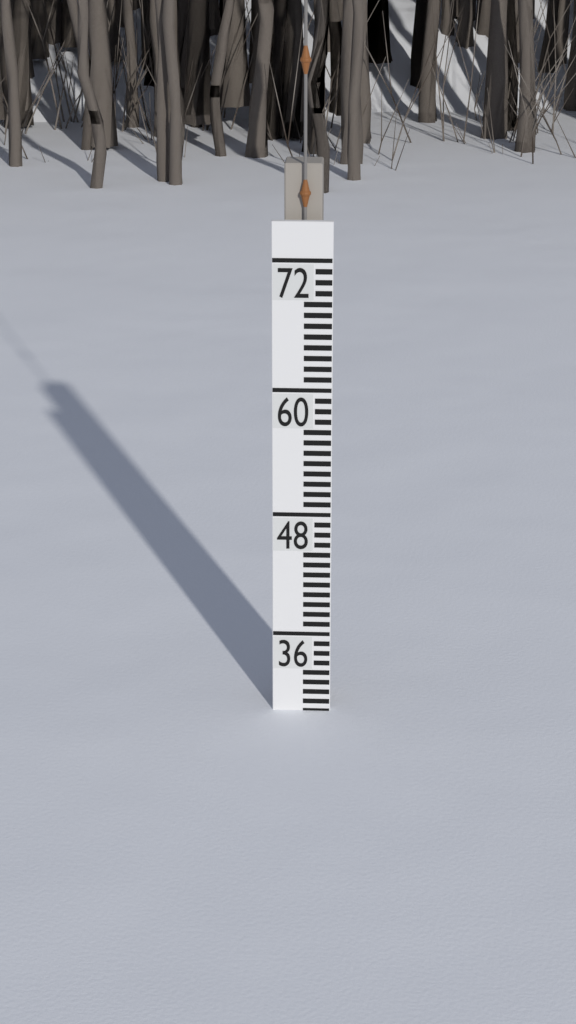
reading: 28 (no unit)
